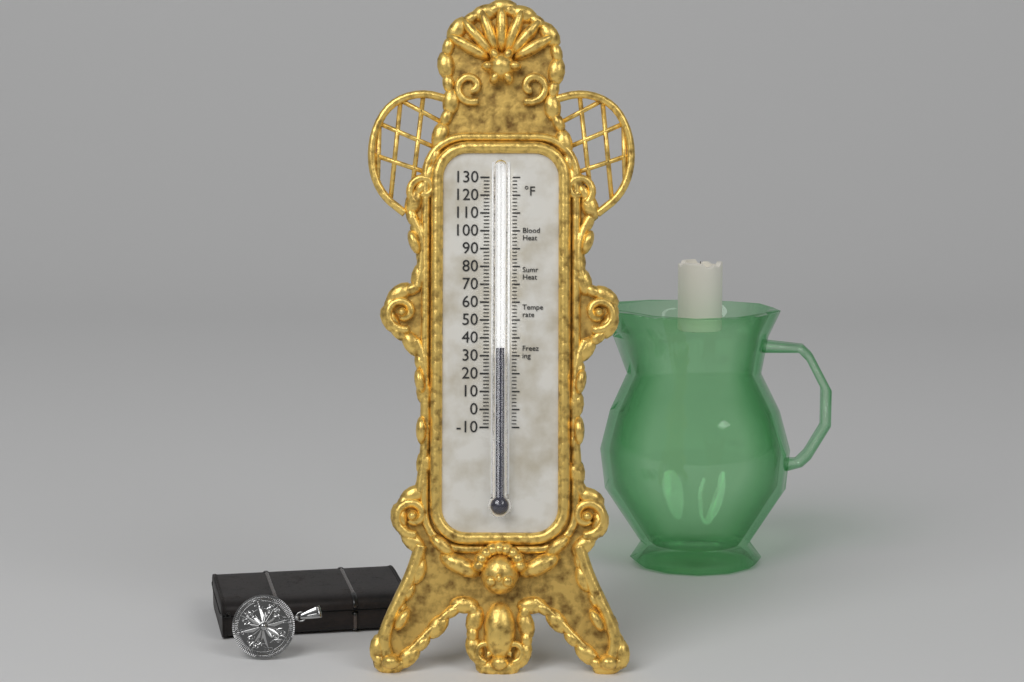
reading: 34 °F
